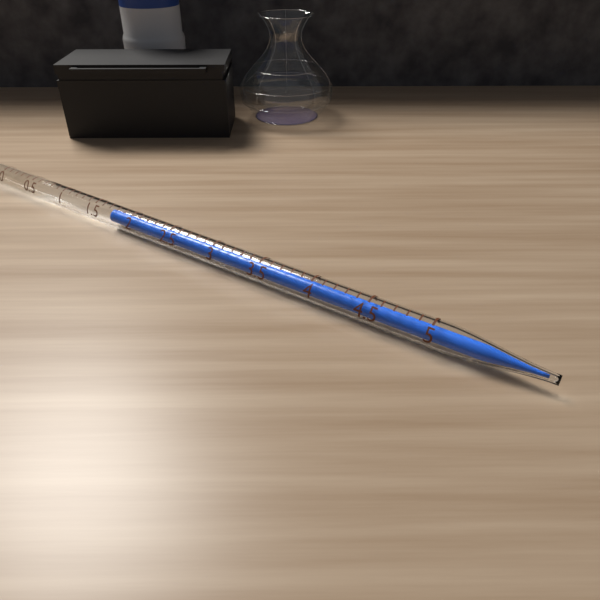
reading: 1.7 ml
